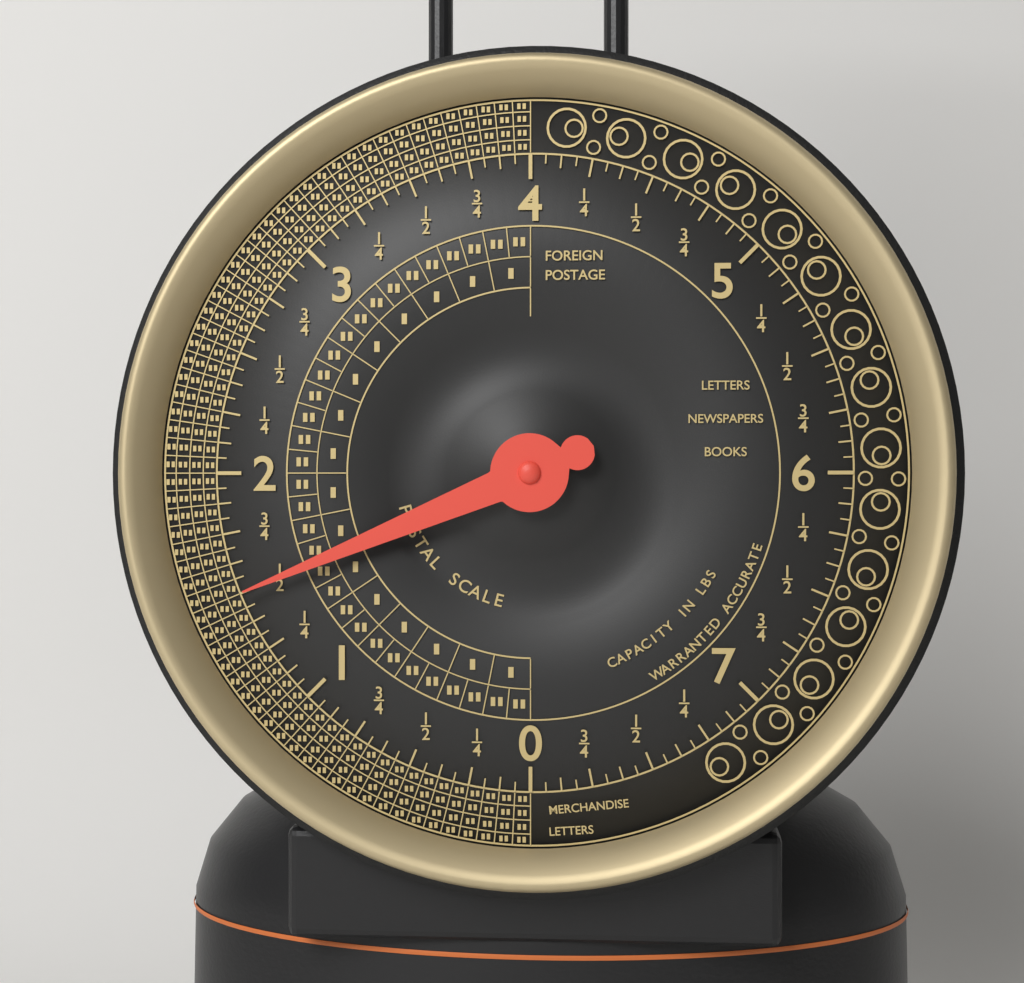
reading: 1.5000 lbs
